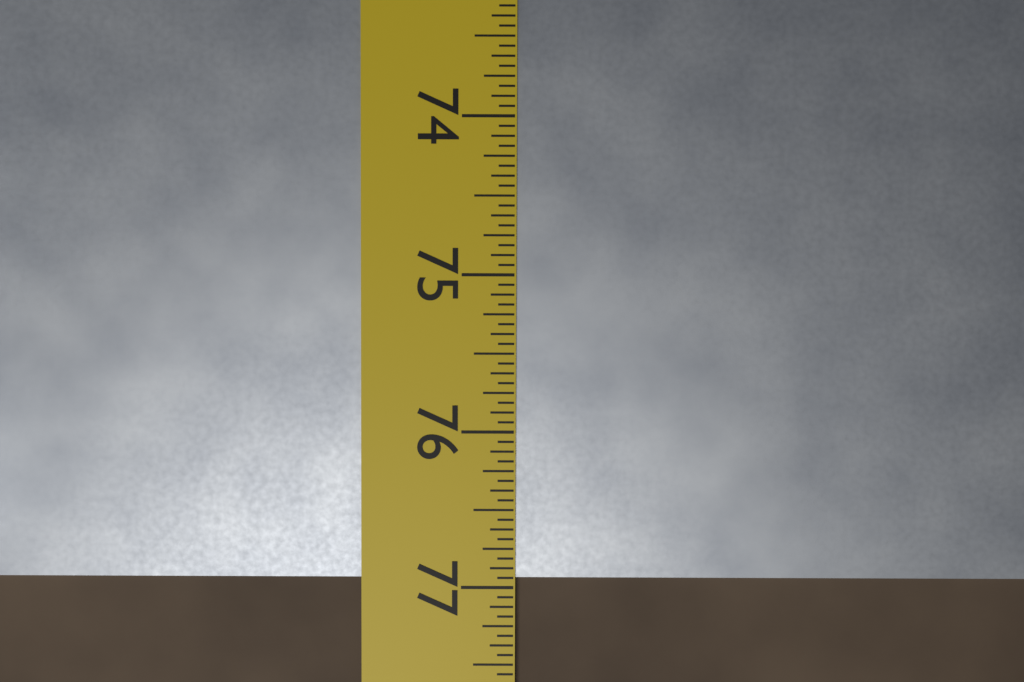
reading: 76.9375 in
